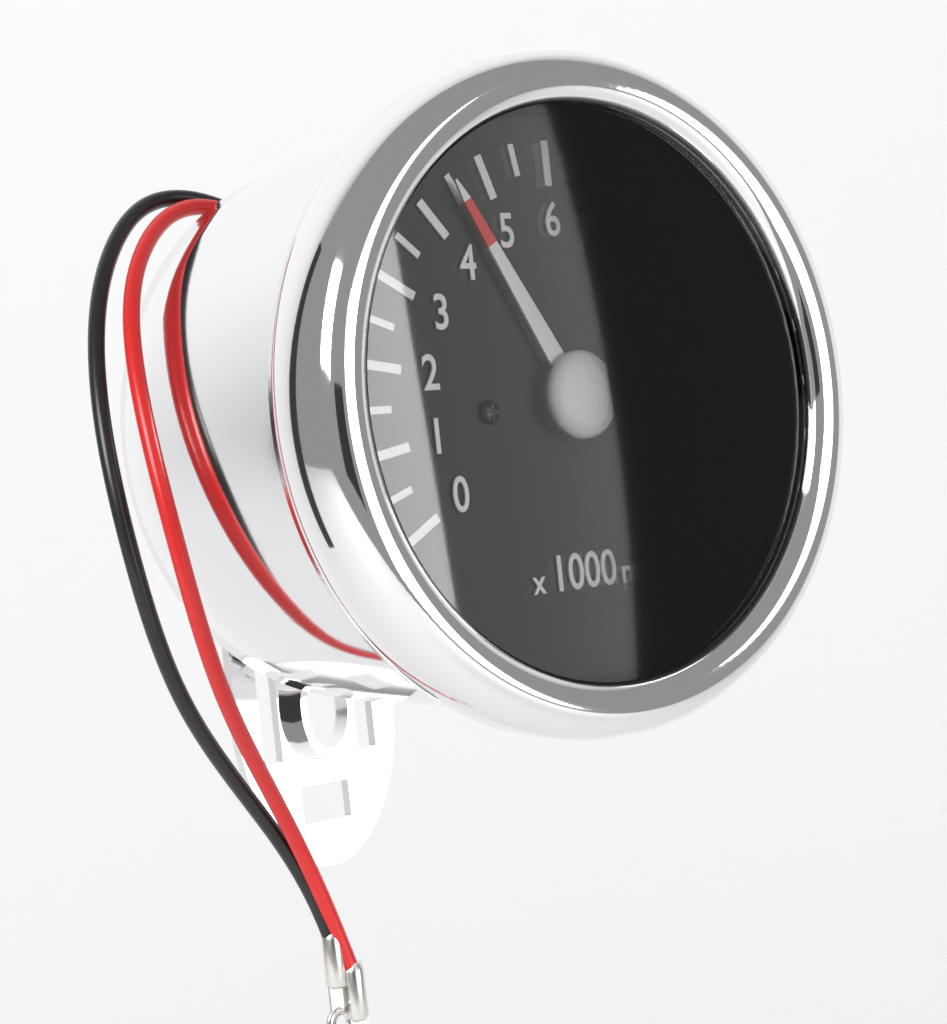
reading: 4.5 x1000 rpm
